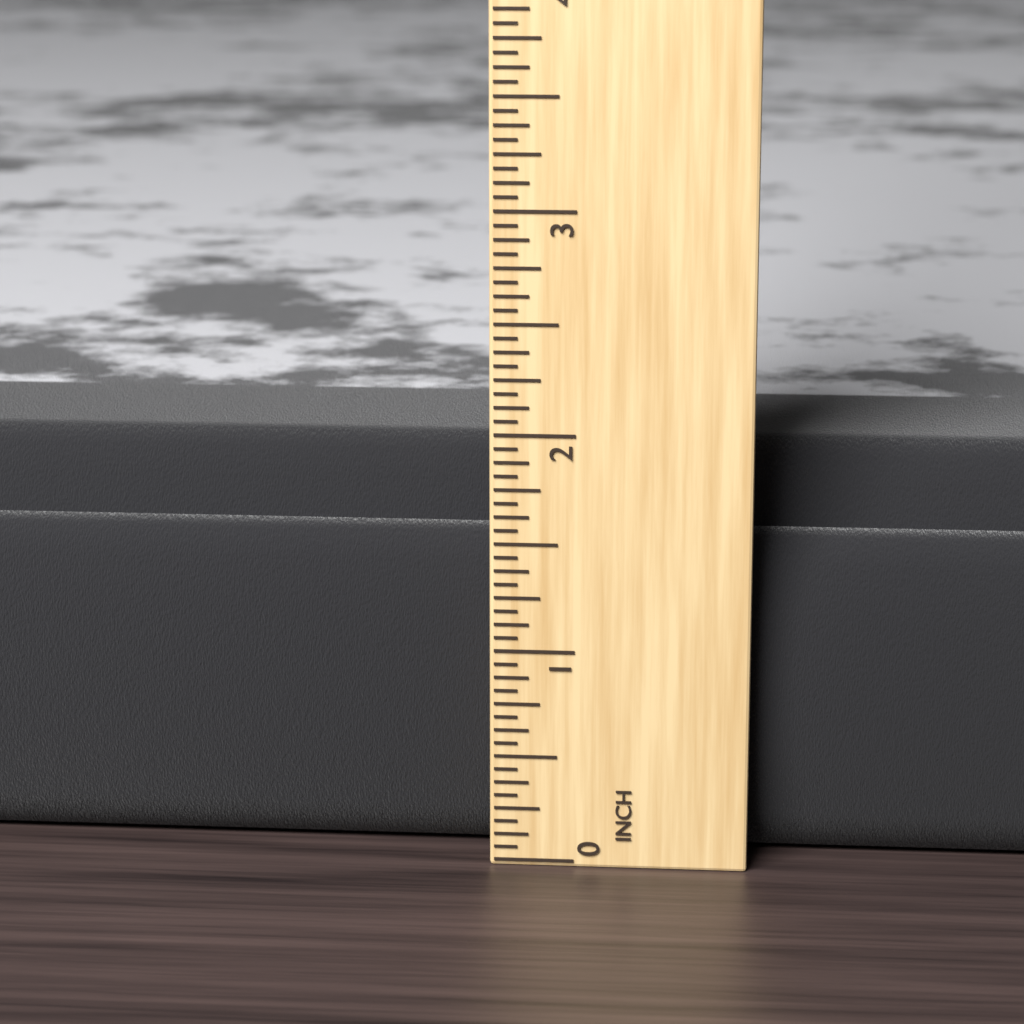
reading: 1.8750 in
